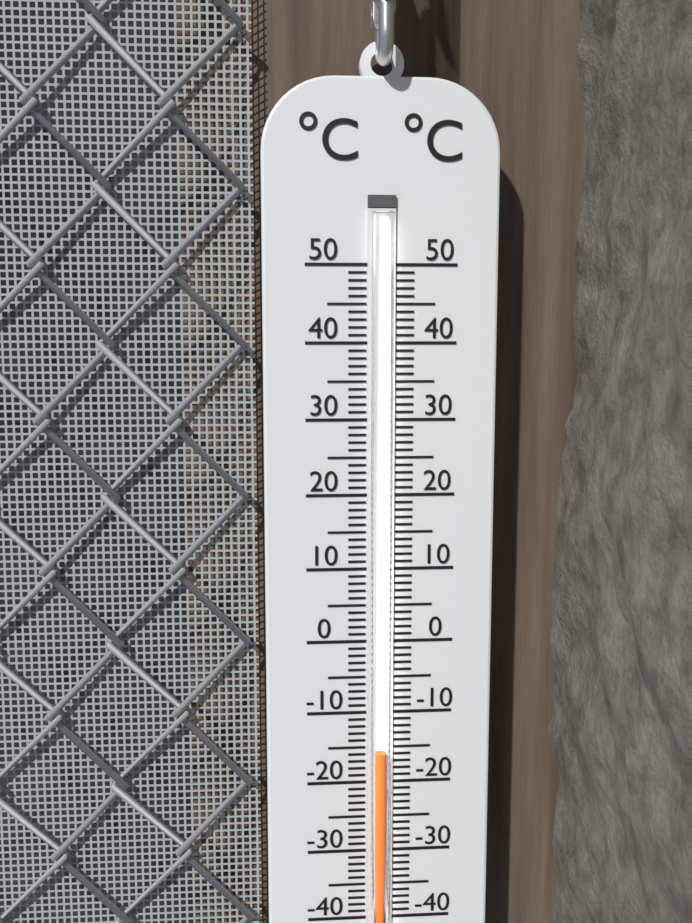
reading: -15 °C
